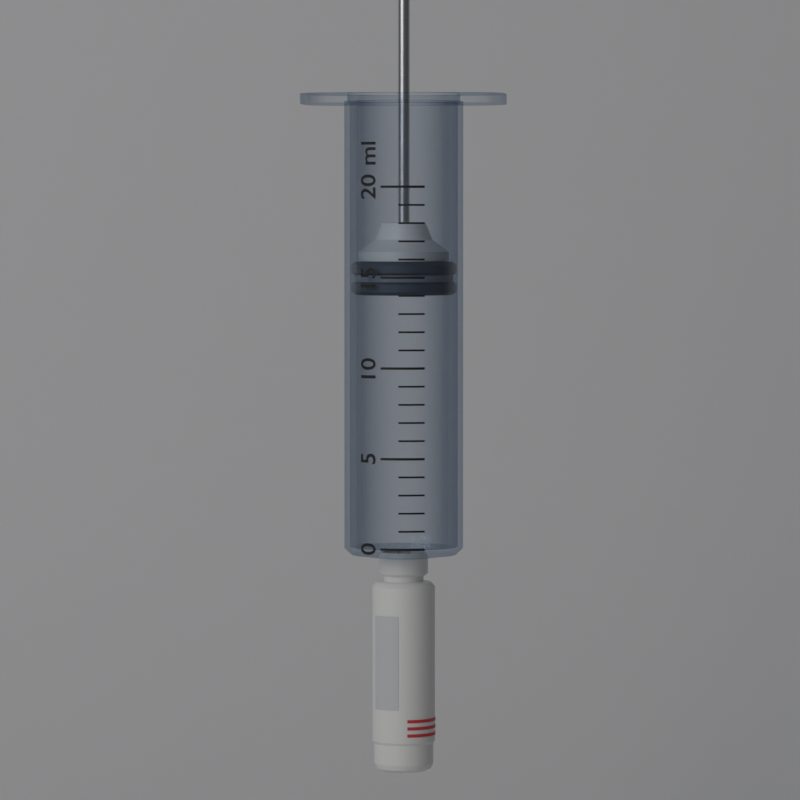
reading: 14 ml
